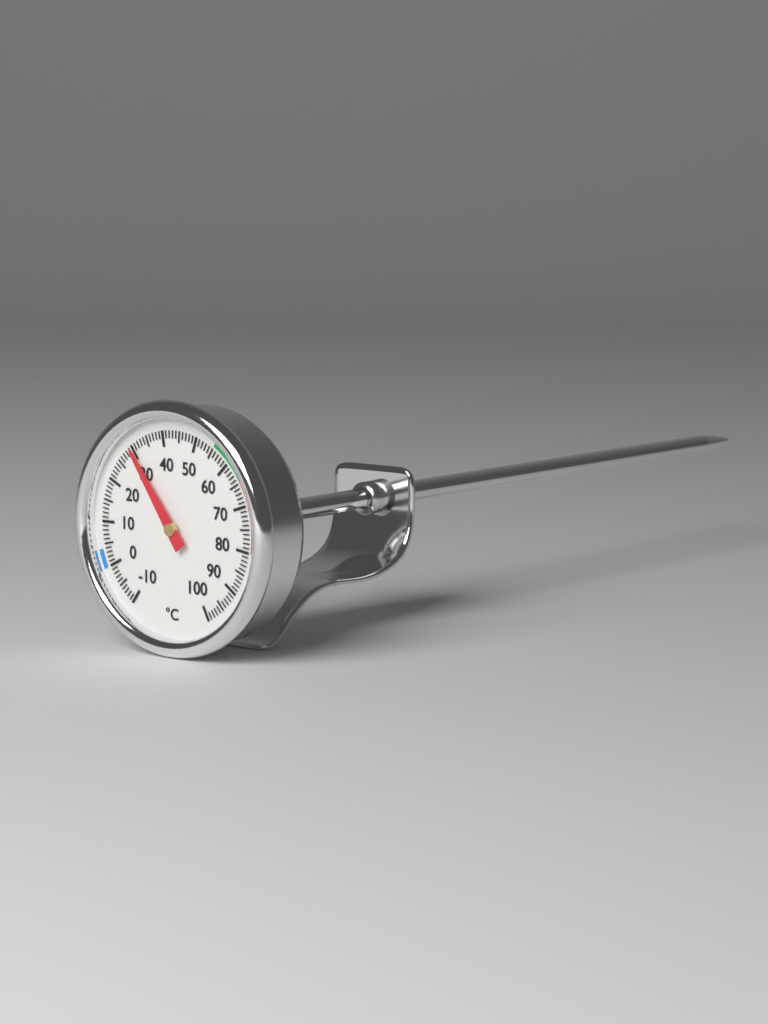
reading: 30 °C
